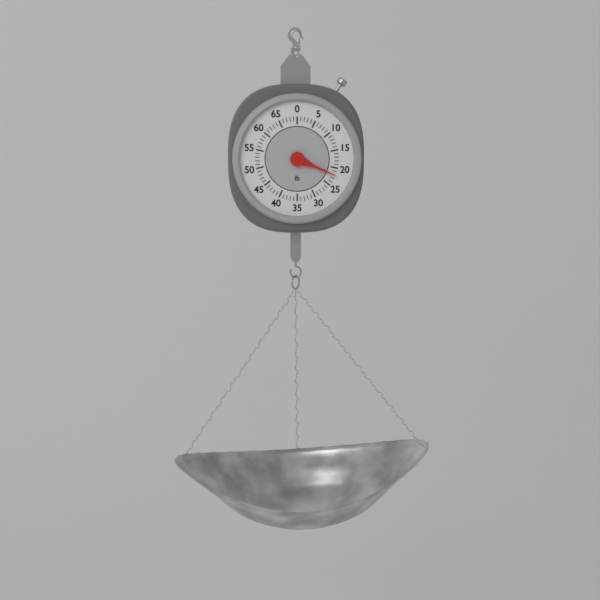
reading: 22 lb
